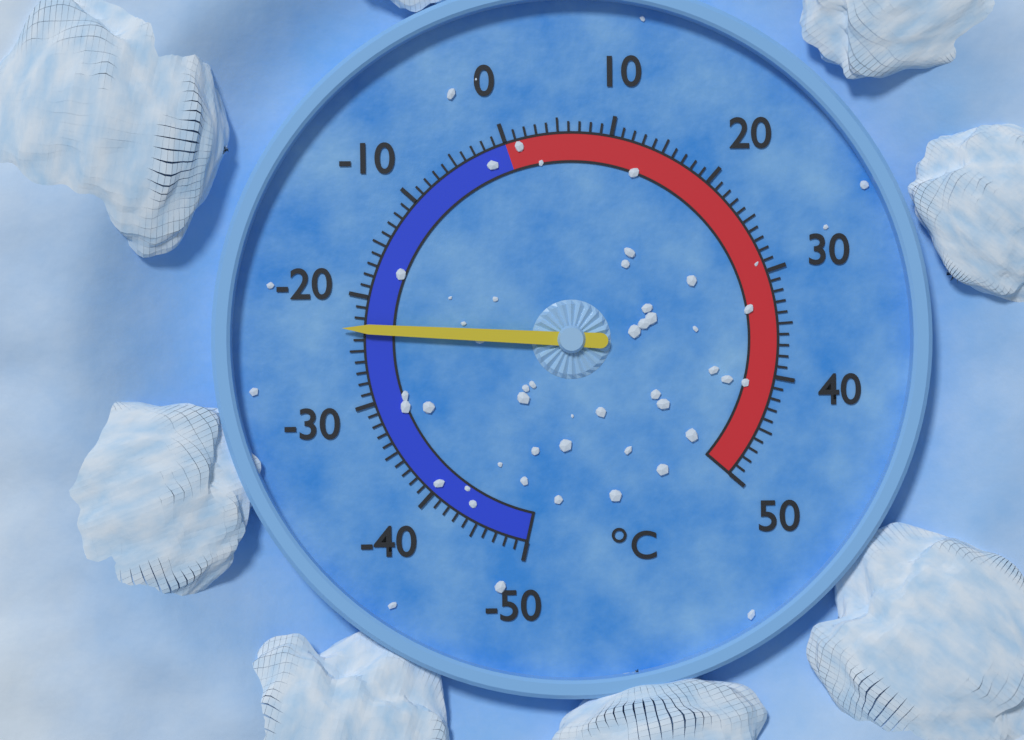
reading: -23 °C
